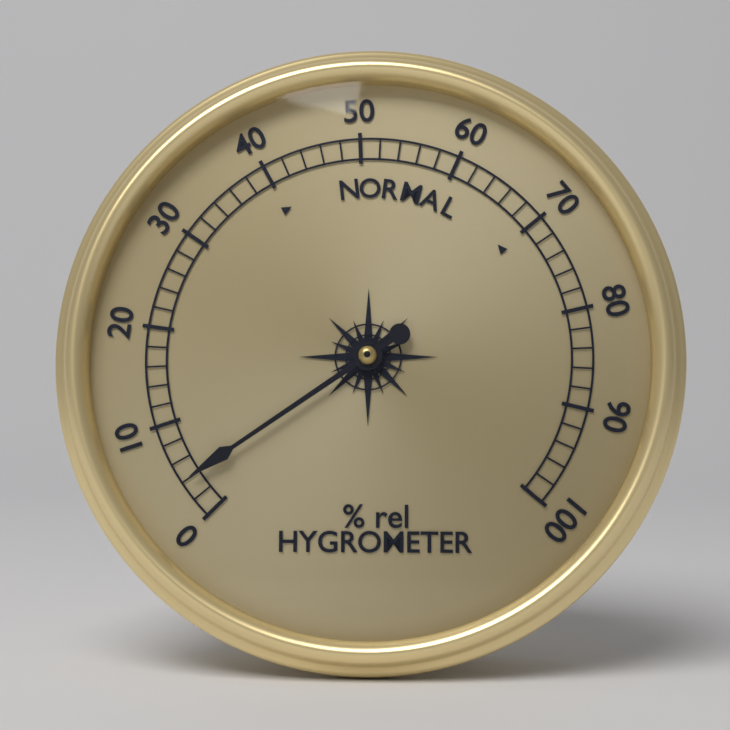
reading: 4 % rel
